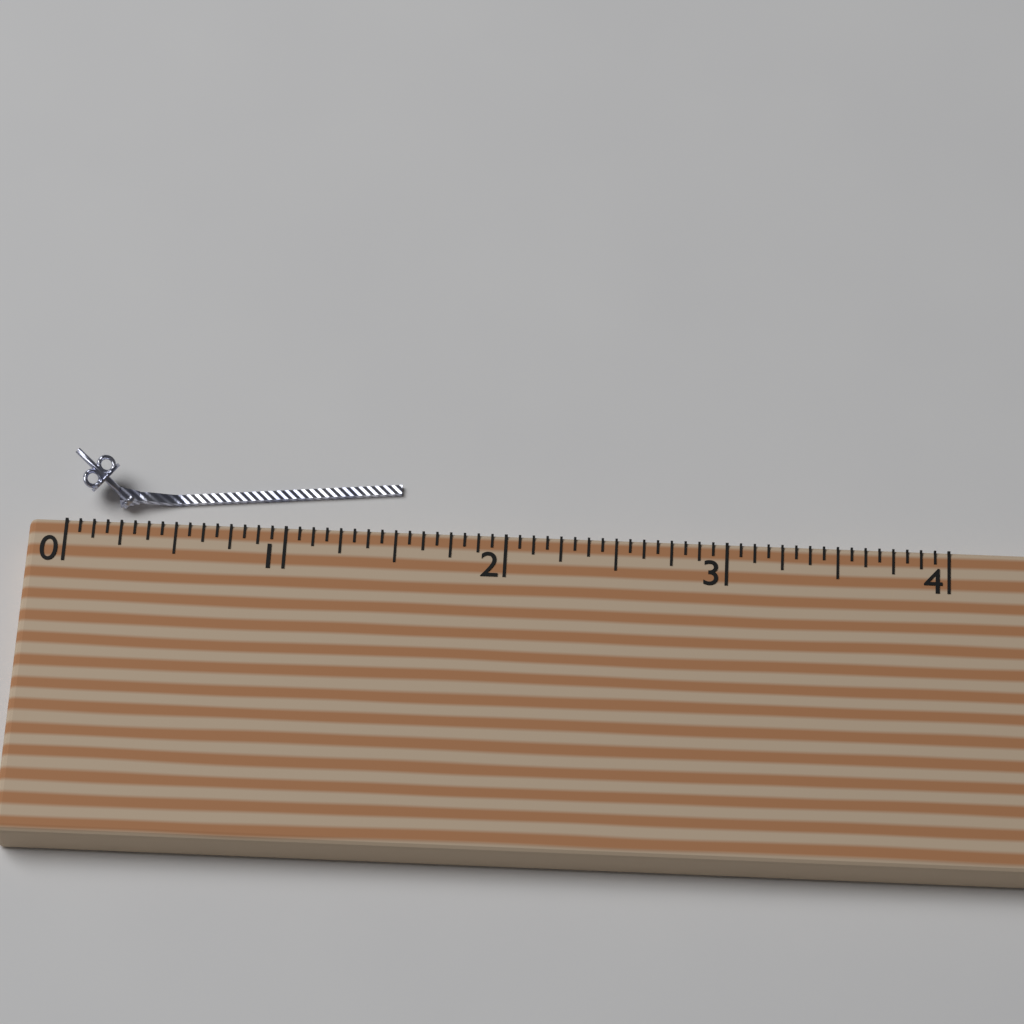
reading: 1.5000 (no unit)
